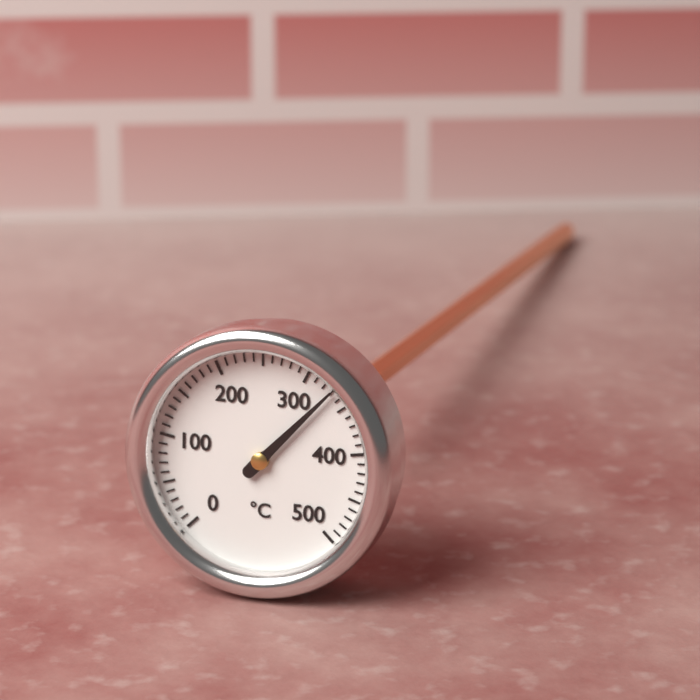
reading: 330 °C
